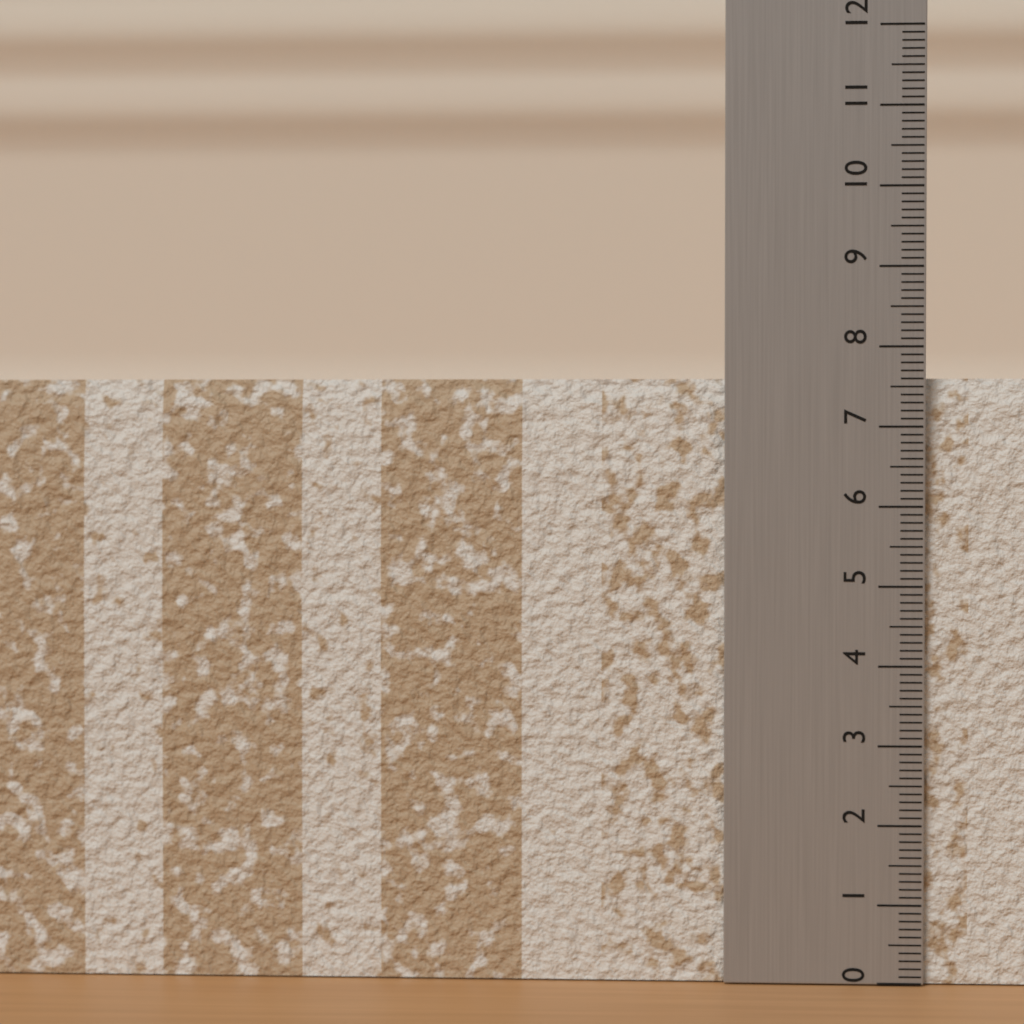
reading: 7.6 (no unit)
